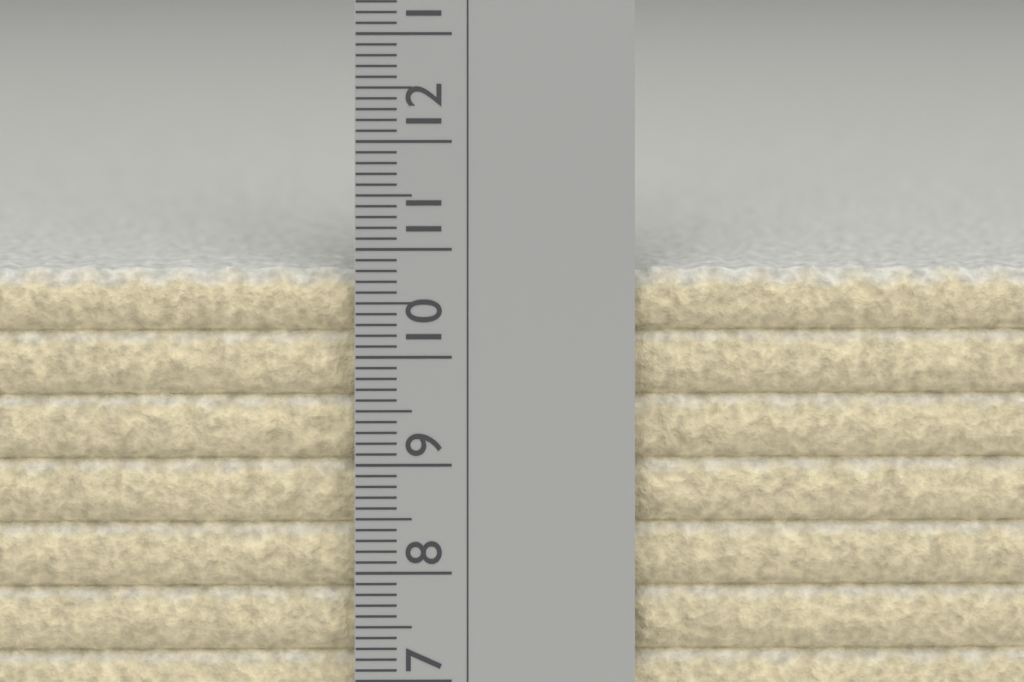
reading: 10.8 cm
